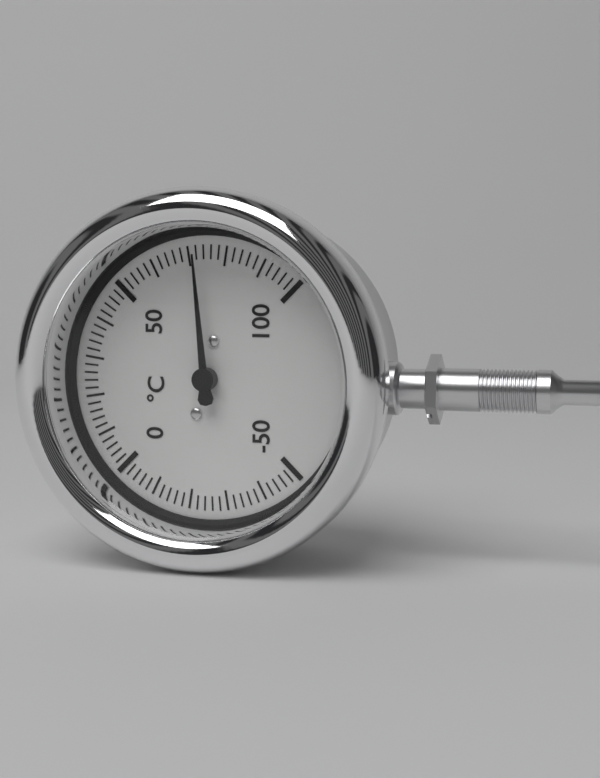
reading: 72 °C
